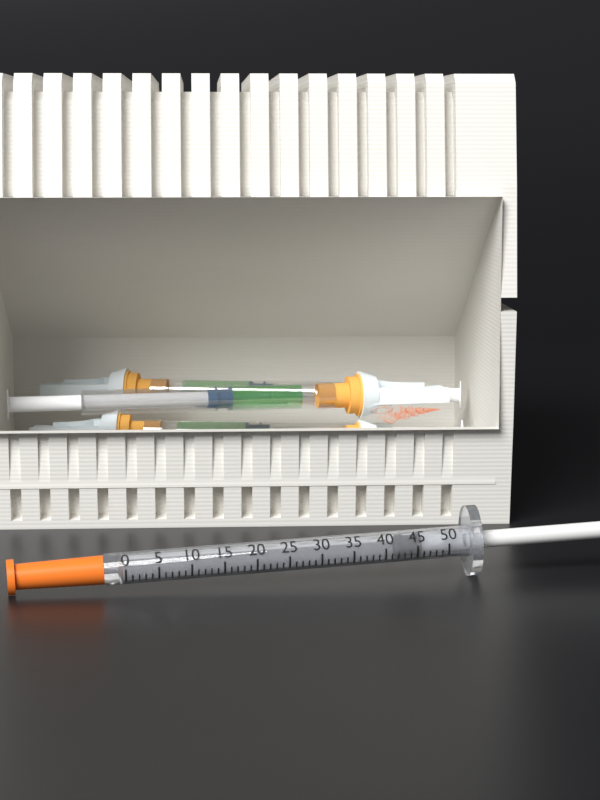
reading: 42 units
